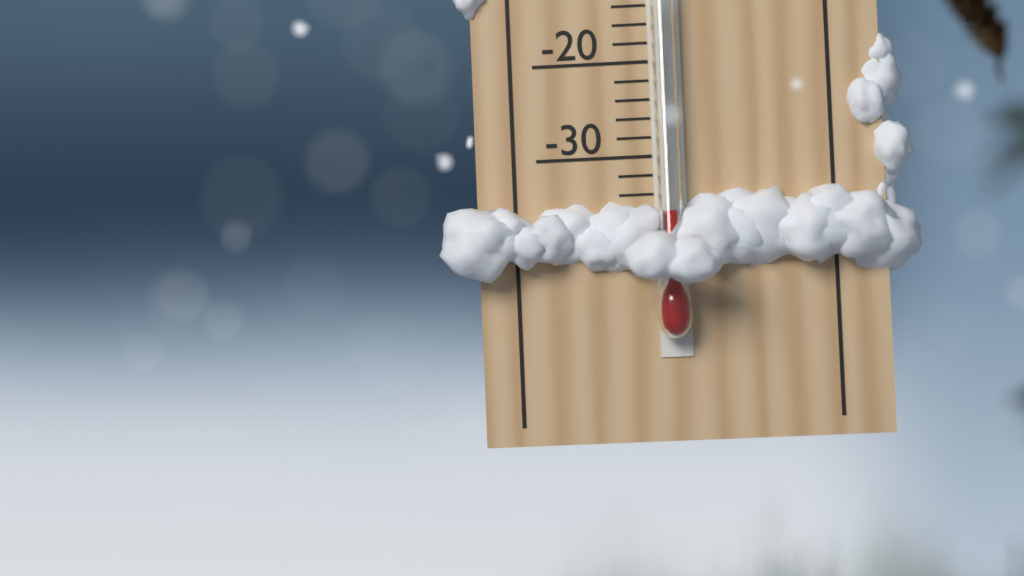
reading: -36 °C
